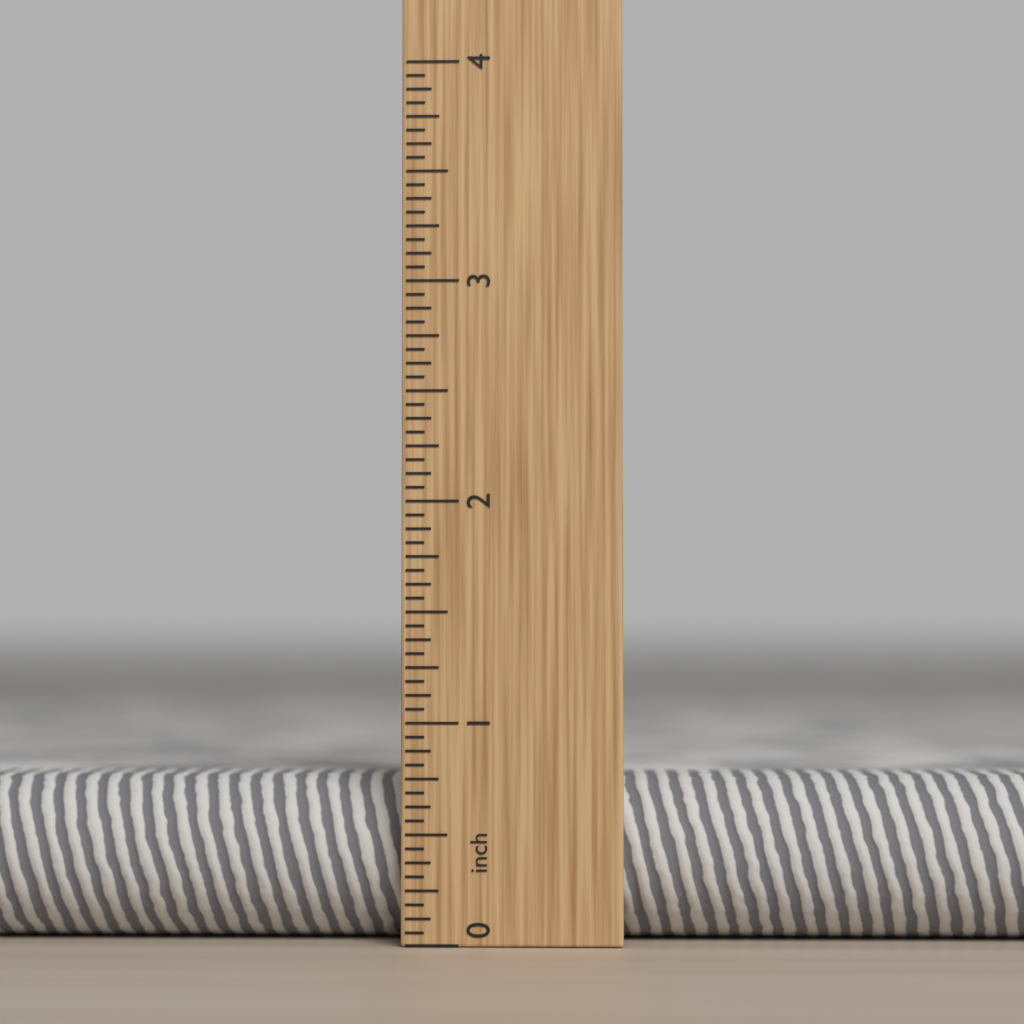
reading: 0.7500 in
